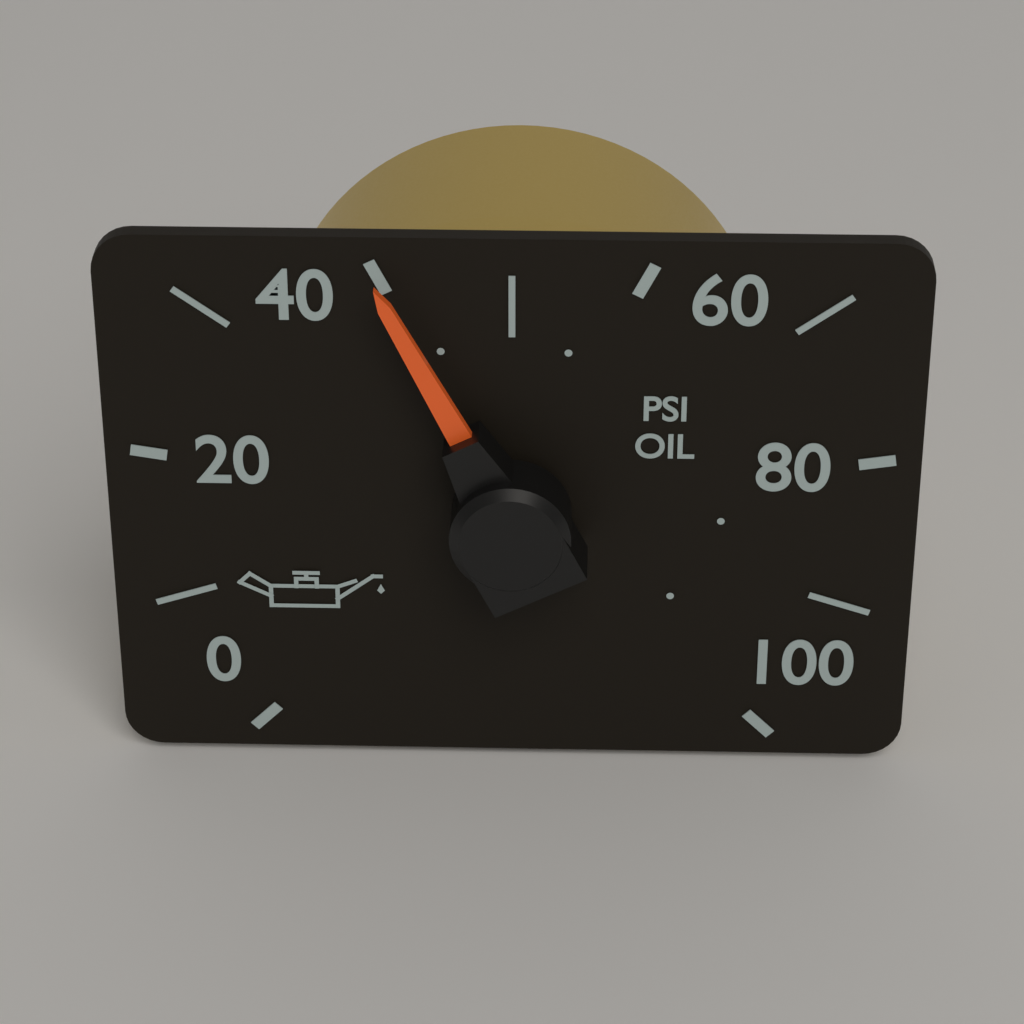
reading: 40 psi
